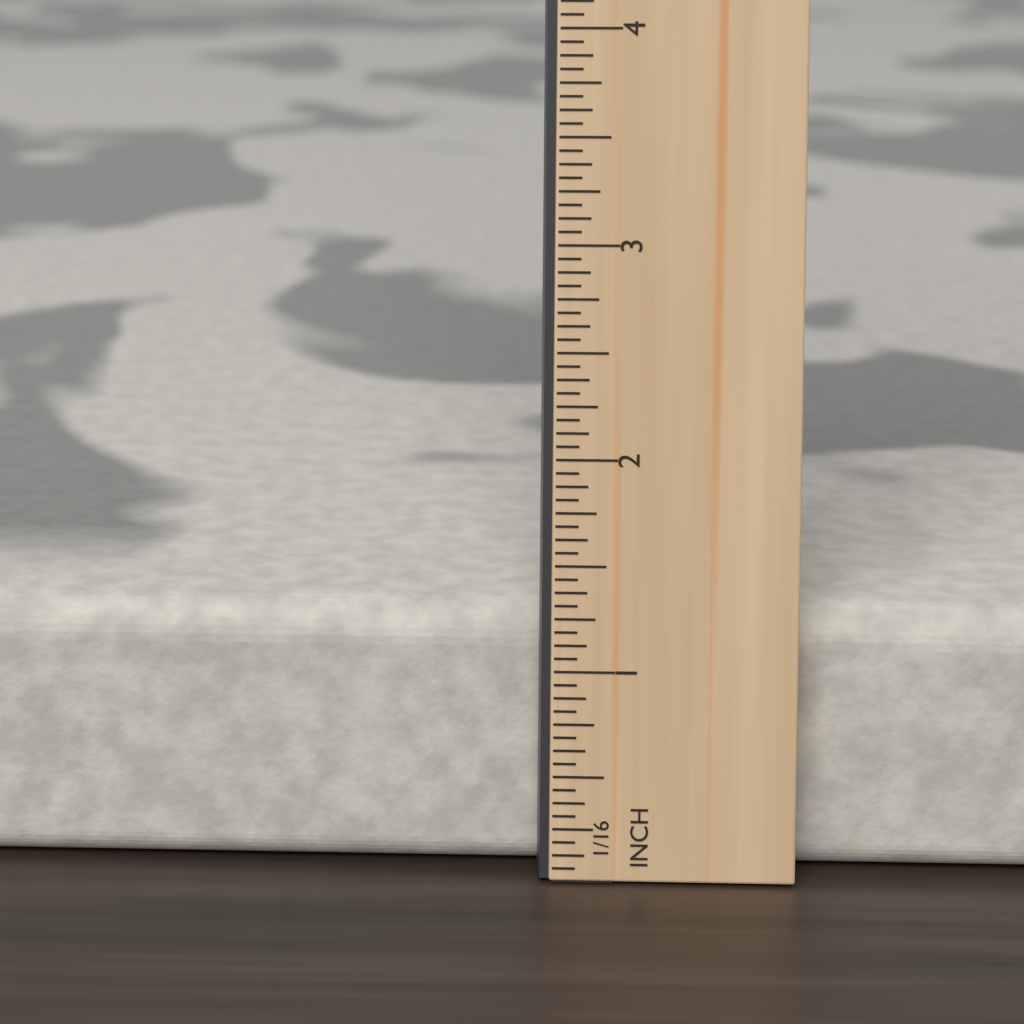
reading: 1.2500 in
